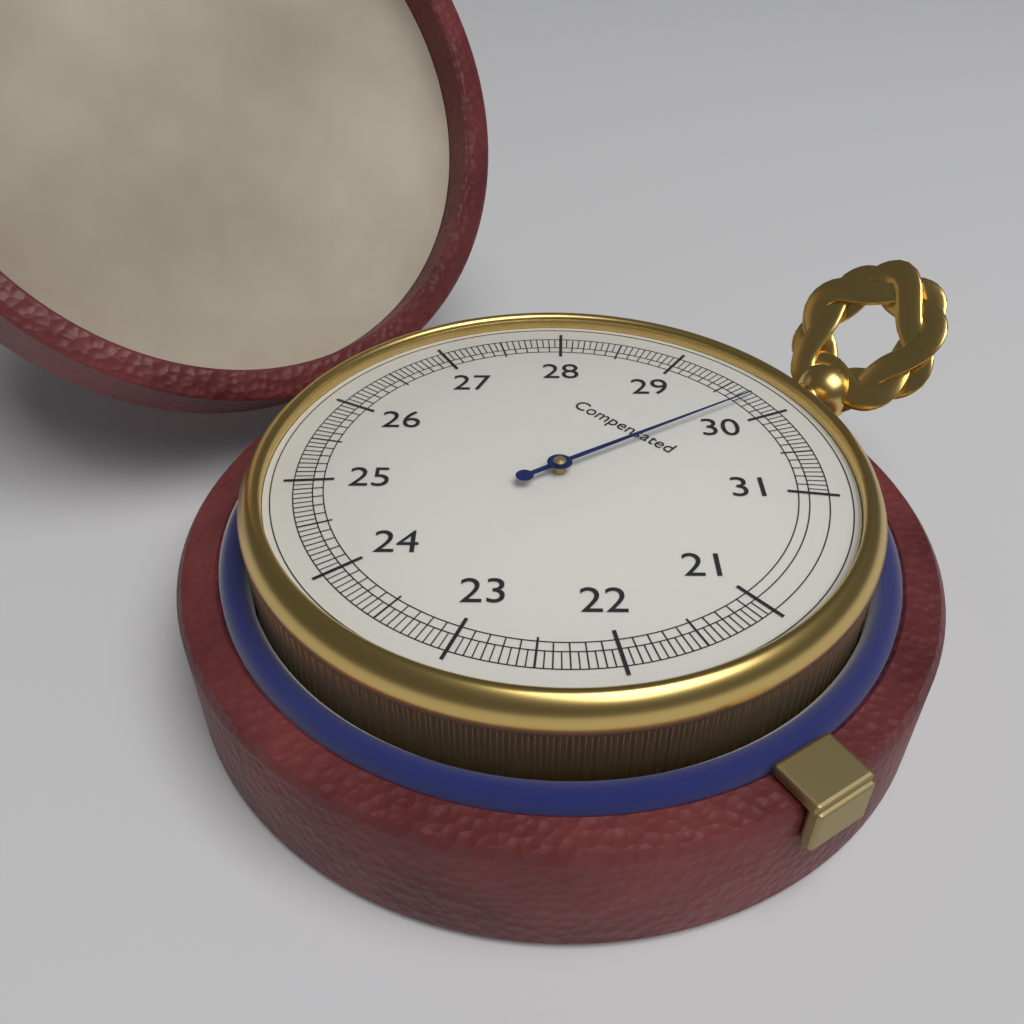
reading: 29.75 (no unit)
